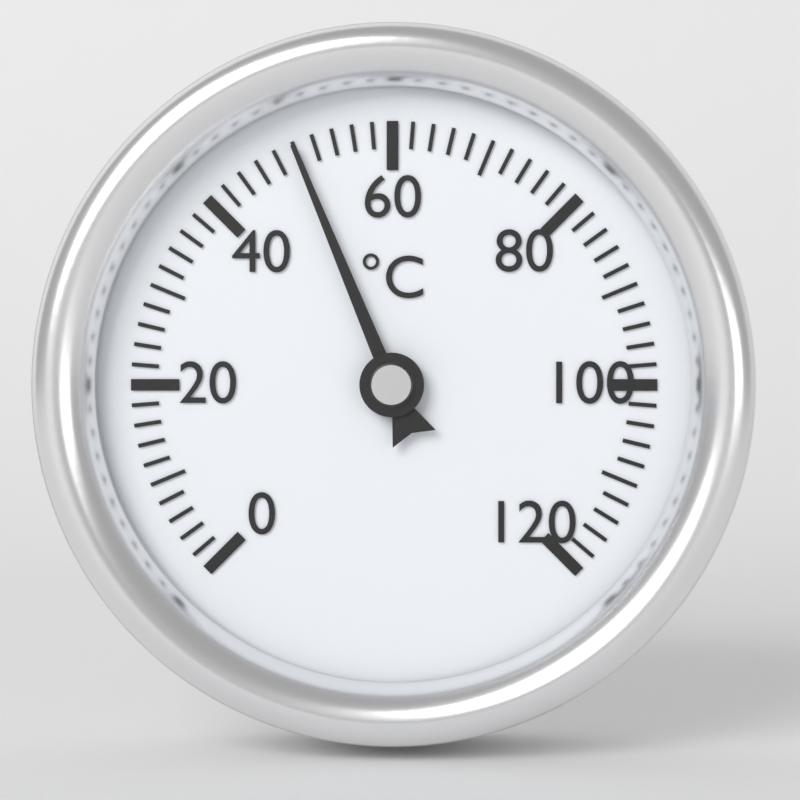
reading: 50 °C
